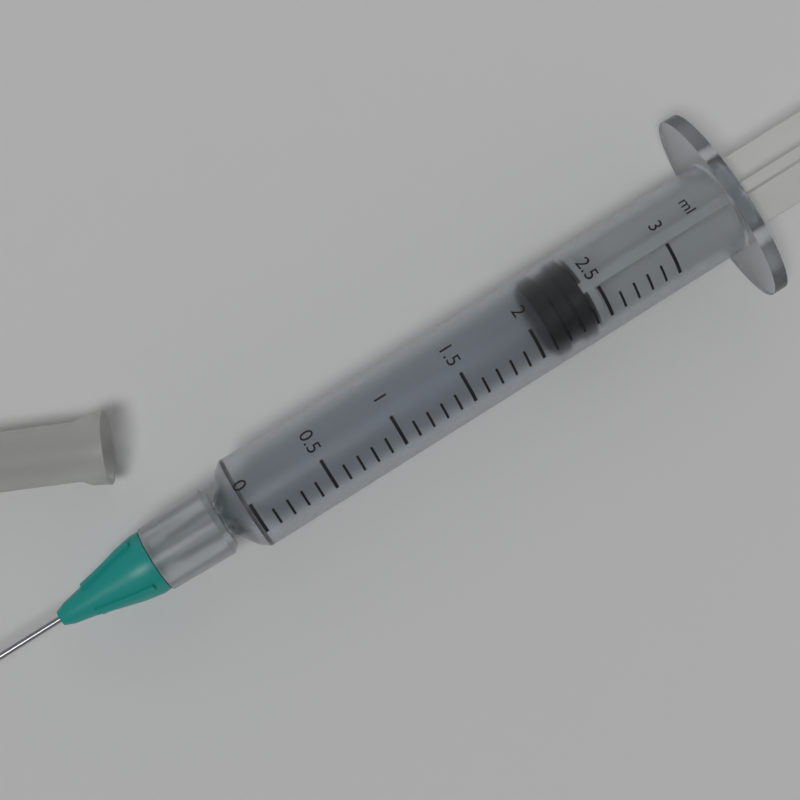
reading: 2.1 ml
